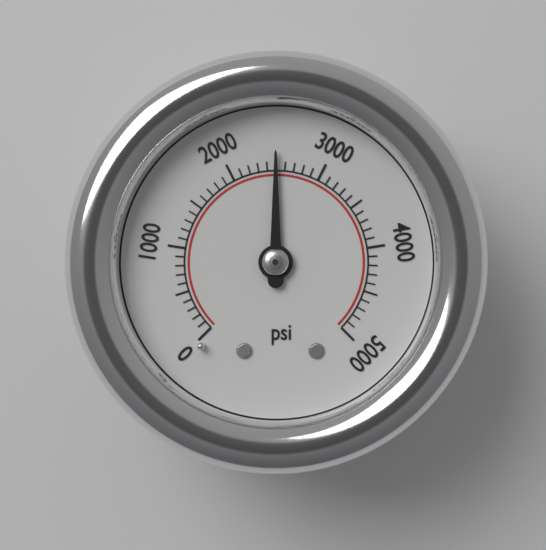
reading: 2500 psi
